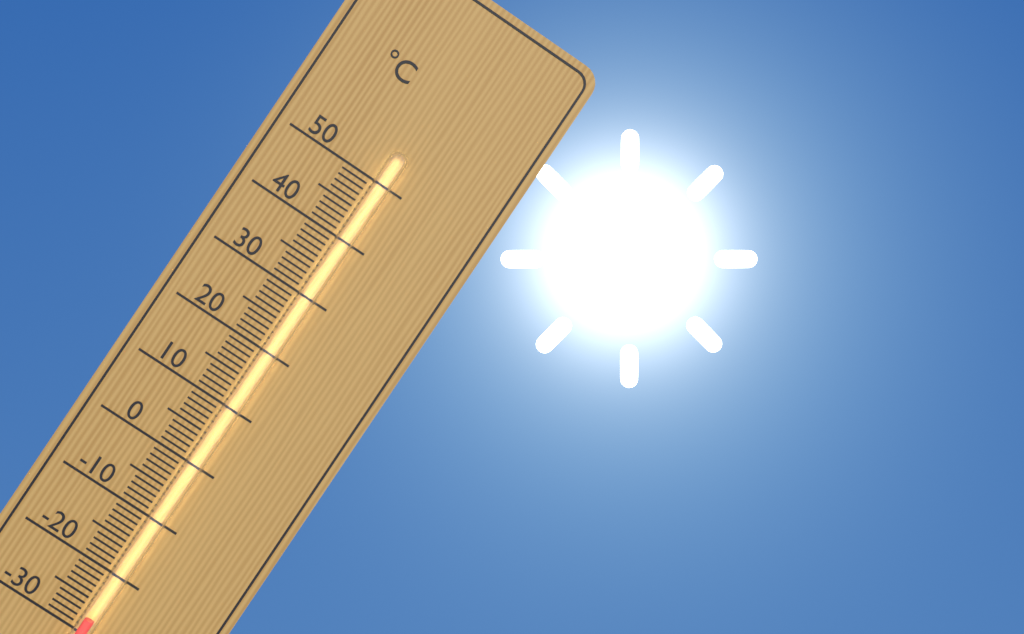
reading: -27 °C
